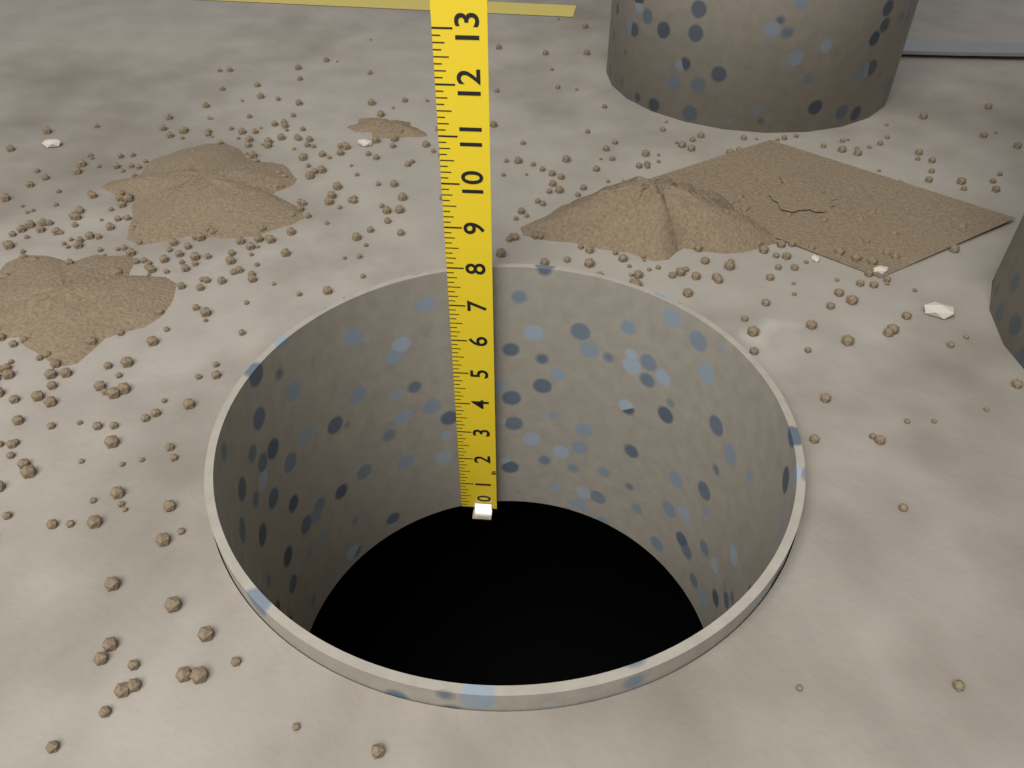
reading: 7.875 in
